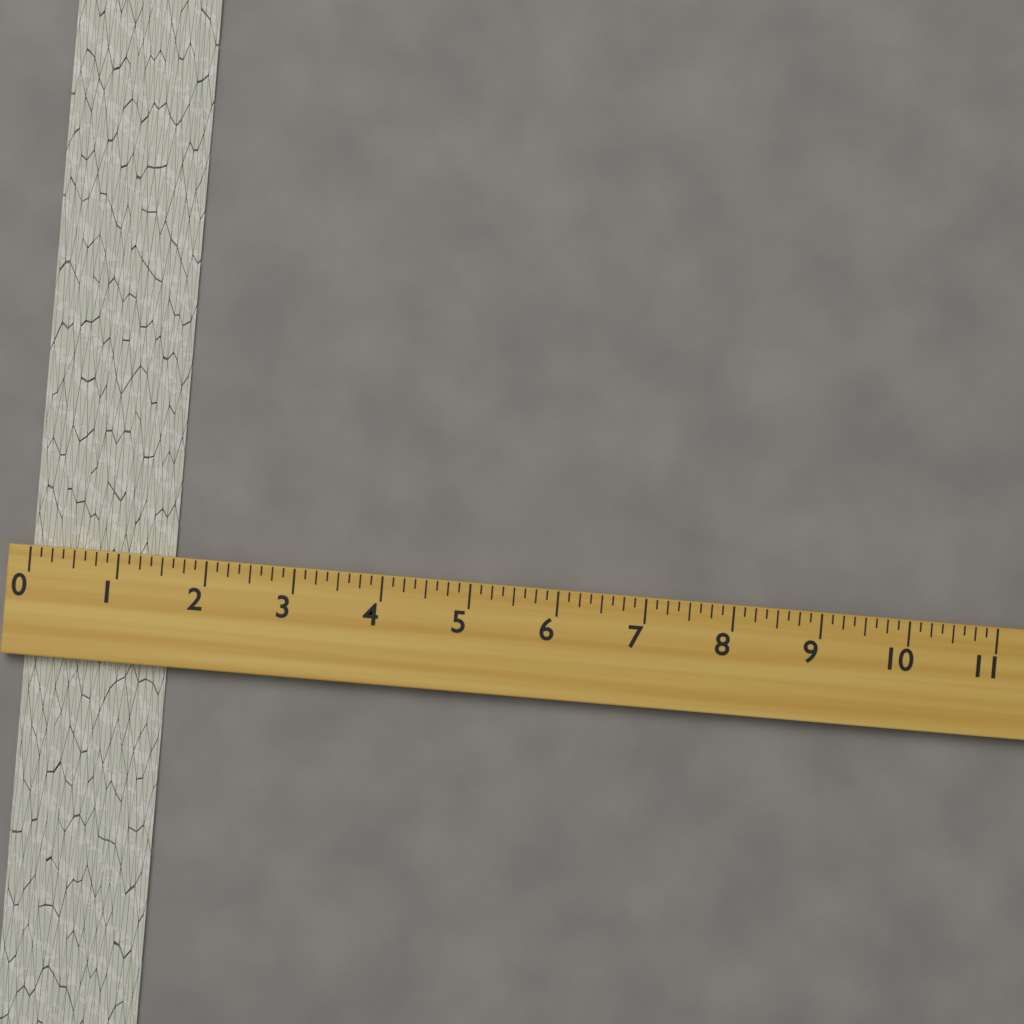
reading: 1.625 (no unit)
